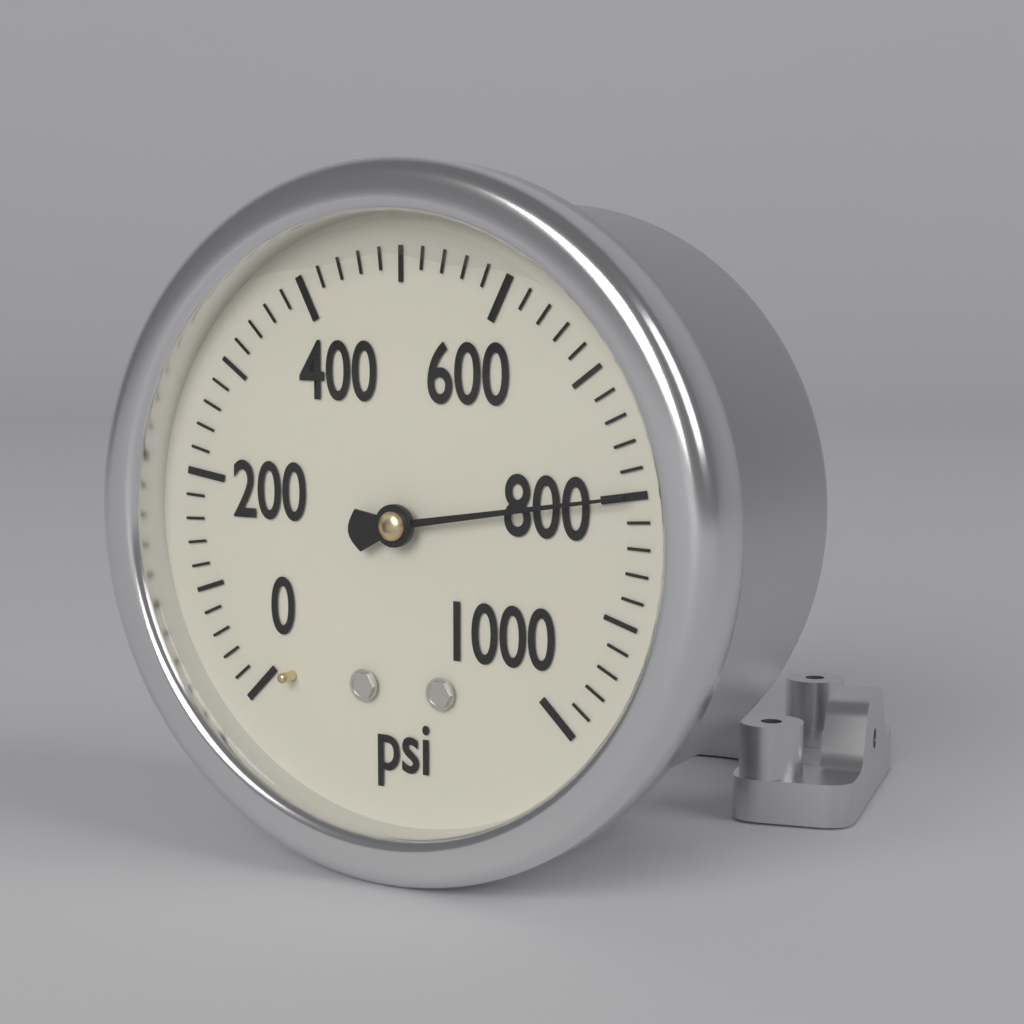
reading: 800 psi
